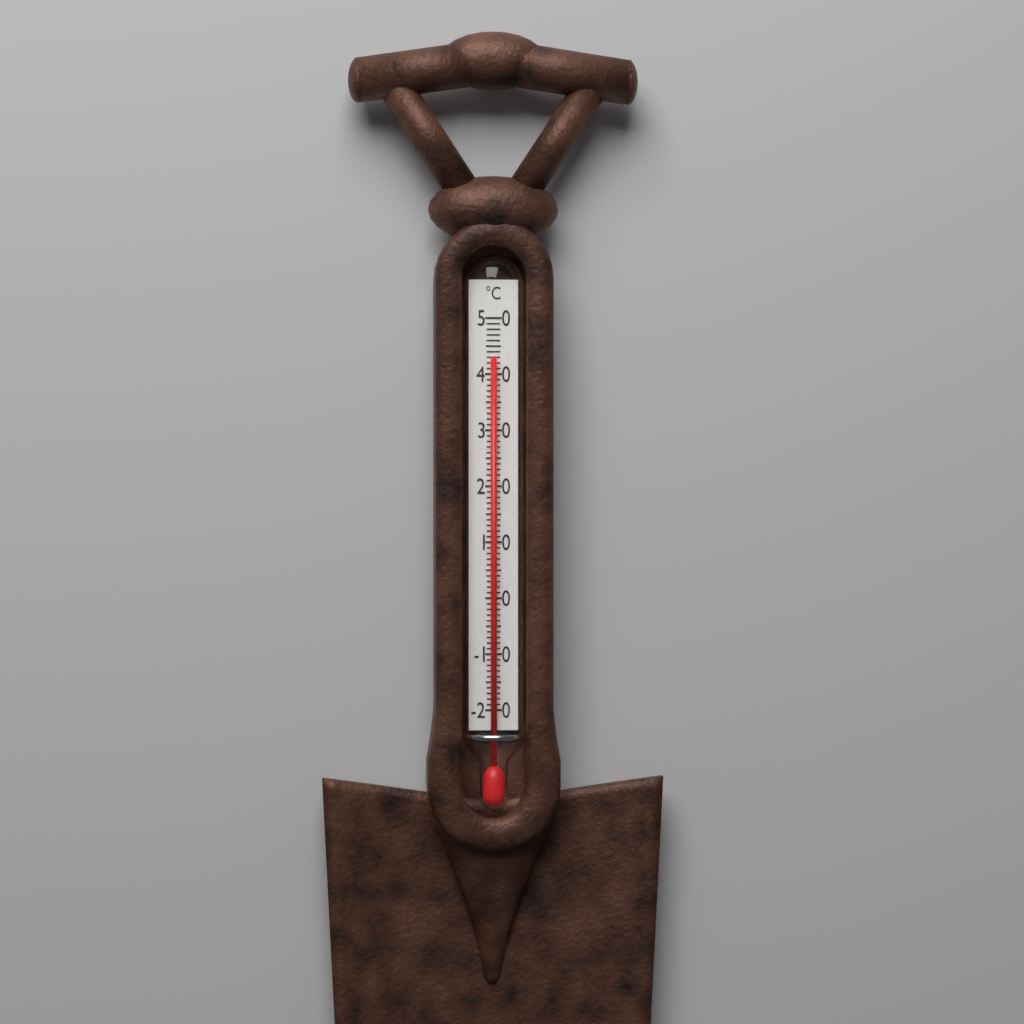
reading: 43 °C
